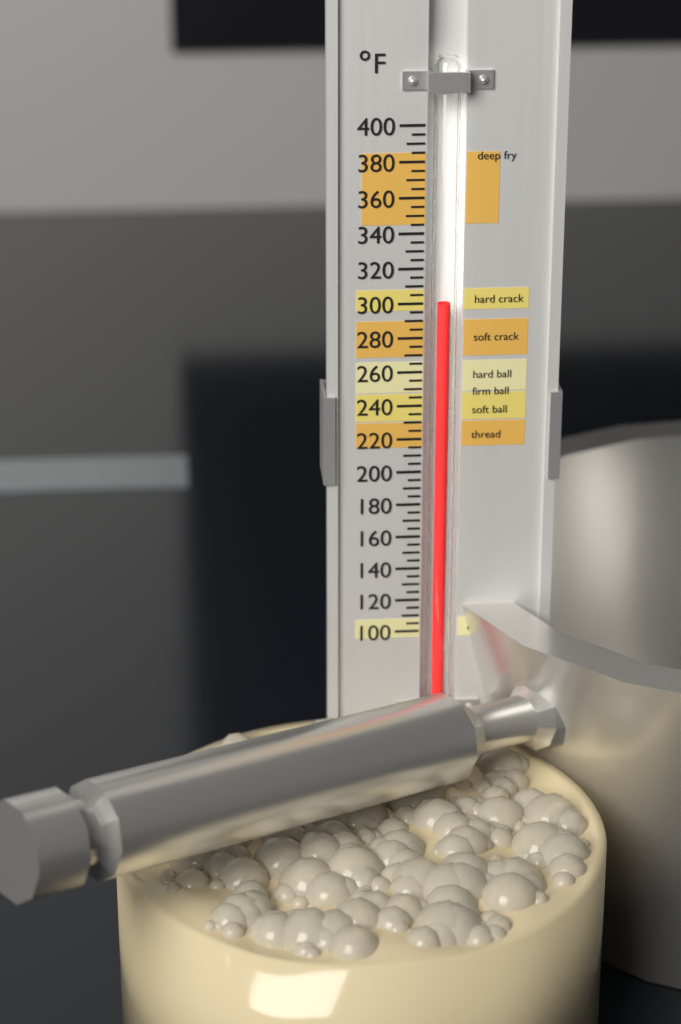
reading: 300 °F
